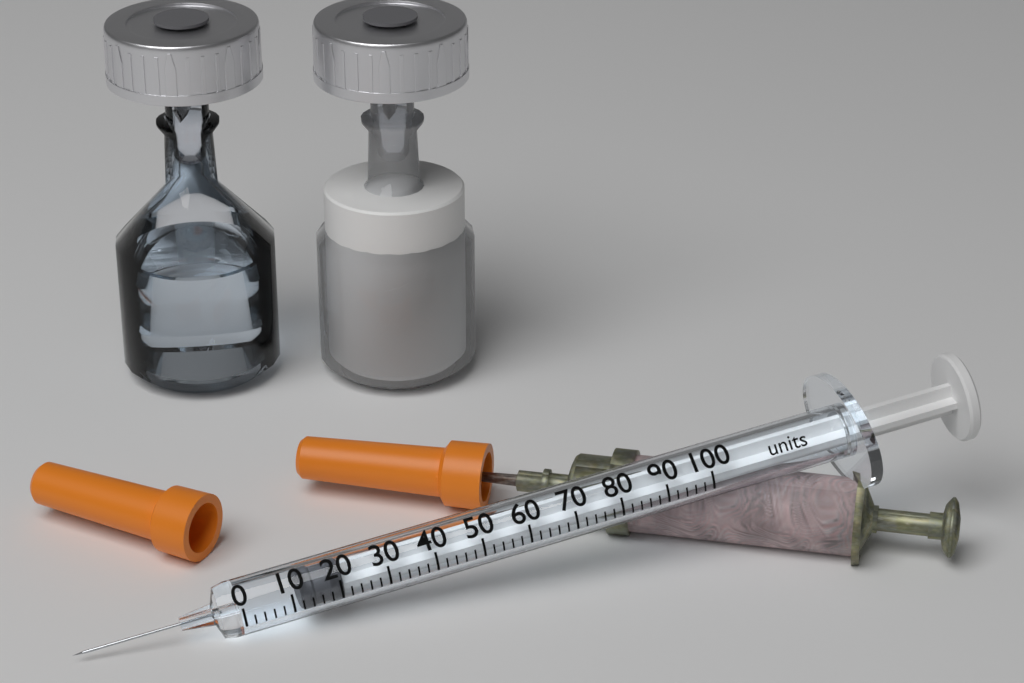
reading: 12 units
